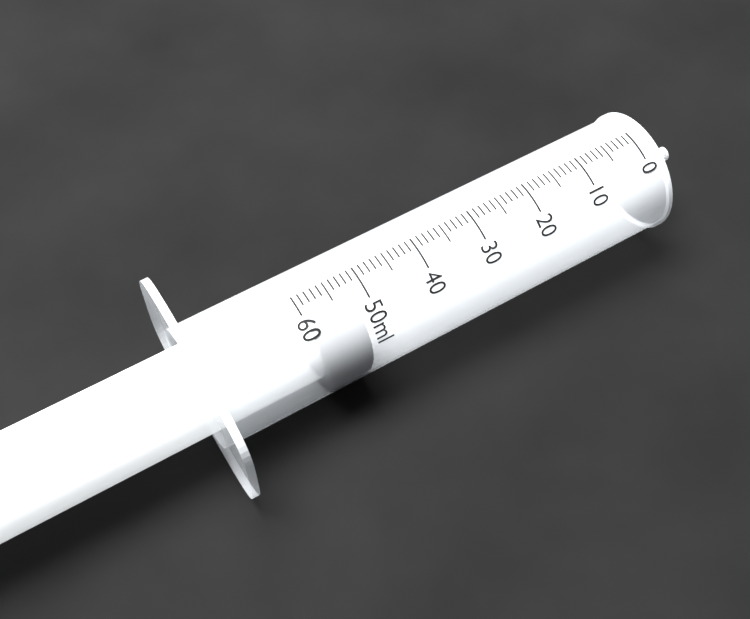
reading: 52 ml
